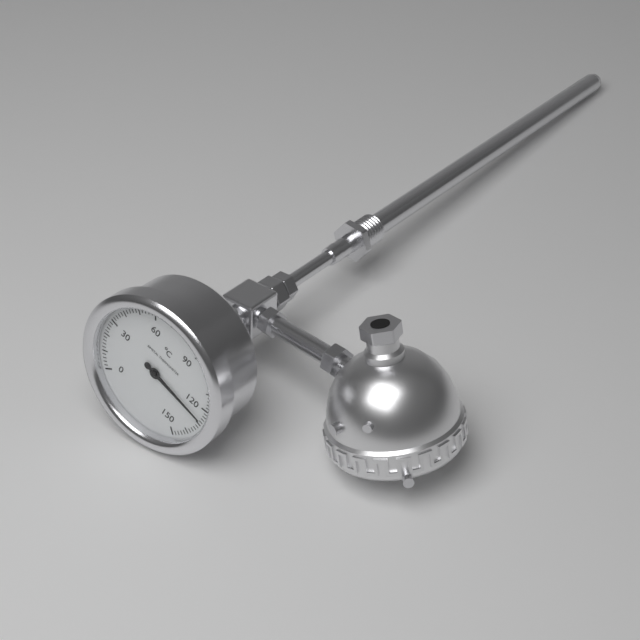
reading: 128 °C
